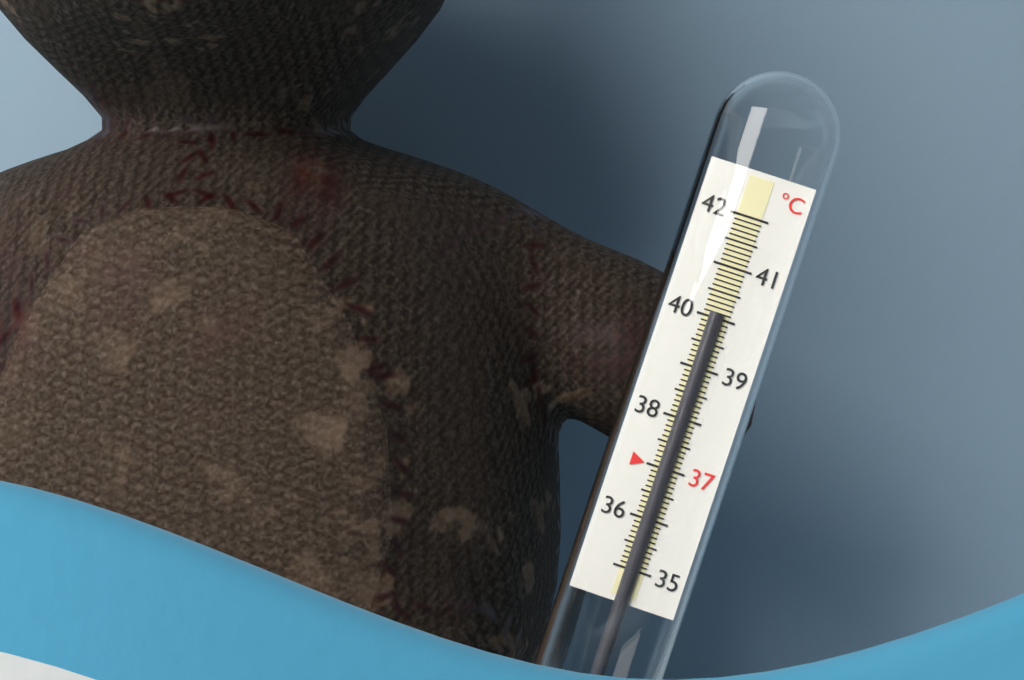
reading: 40.1 °C
